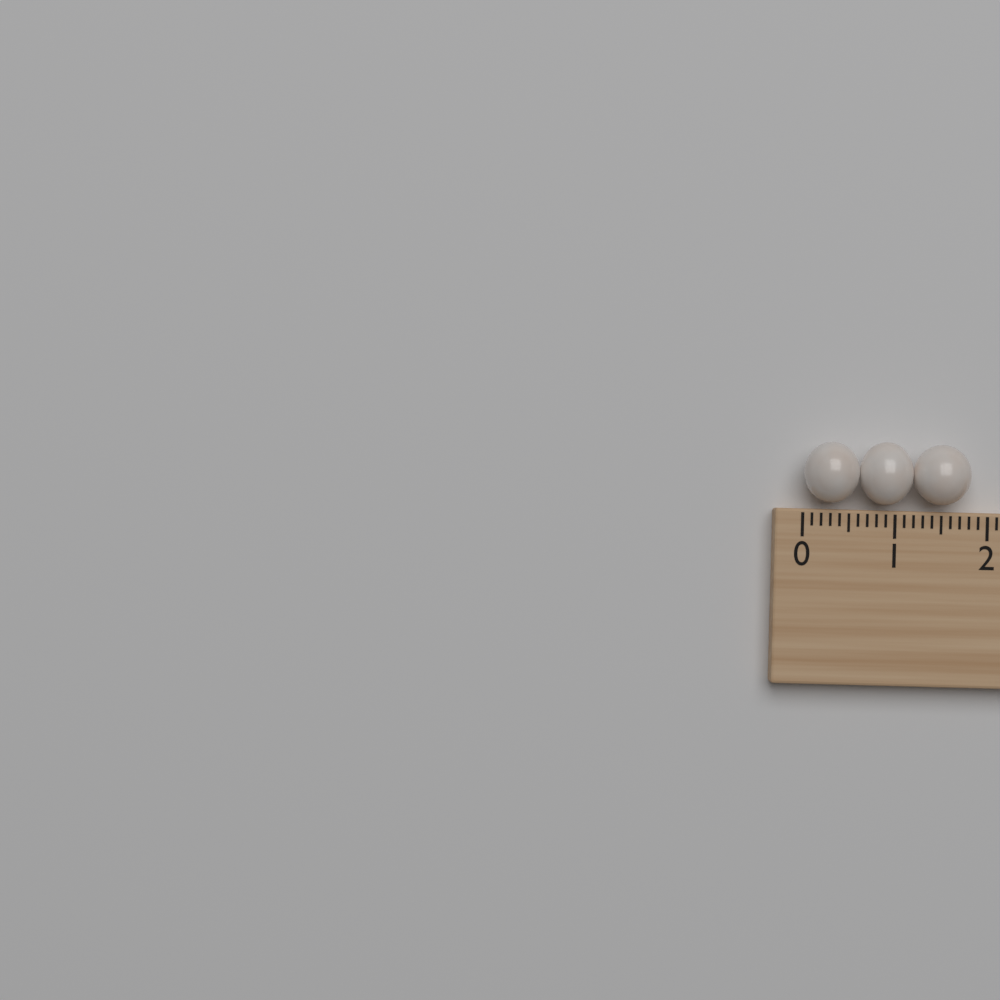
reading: 1.8 (no unit)
